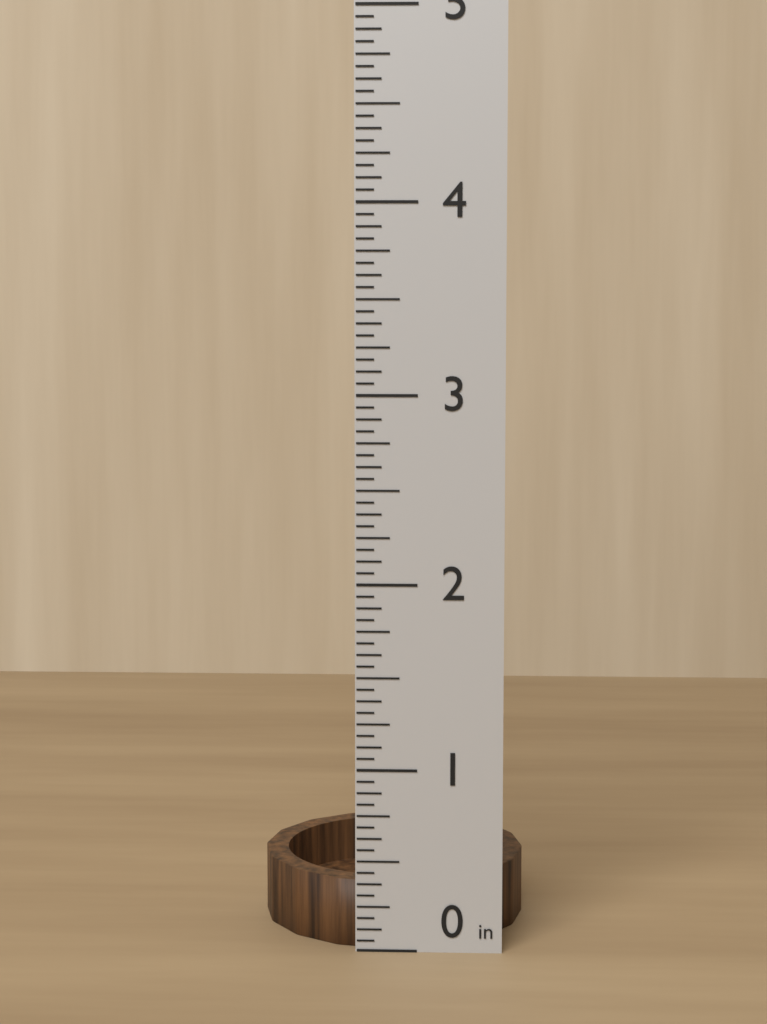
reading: 0.3750 in
